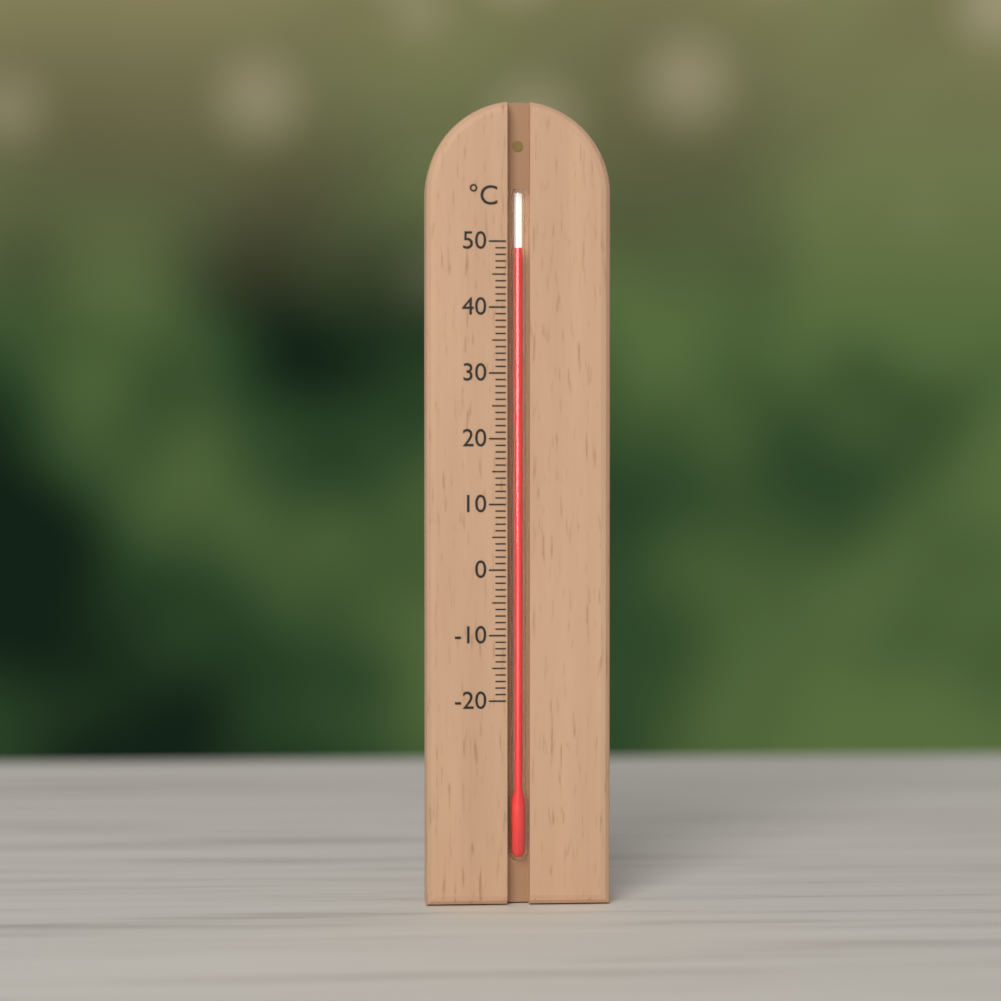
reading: 49 °C
